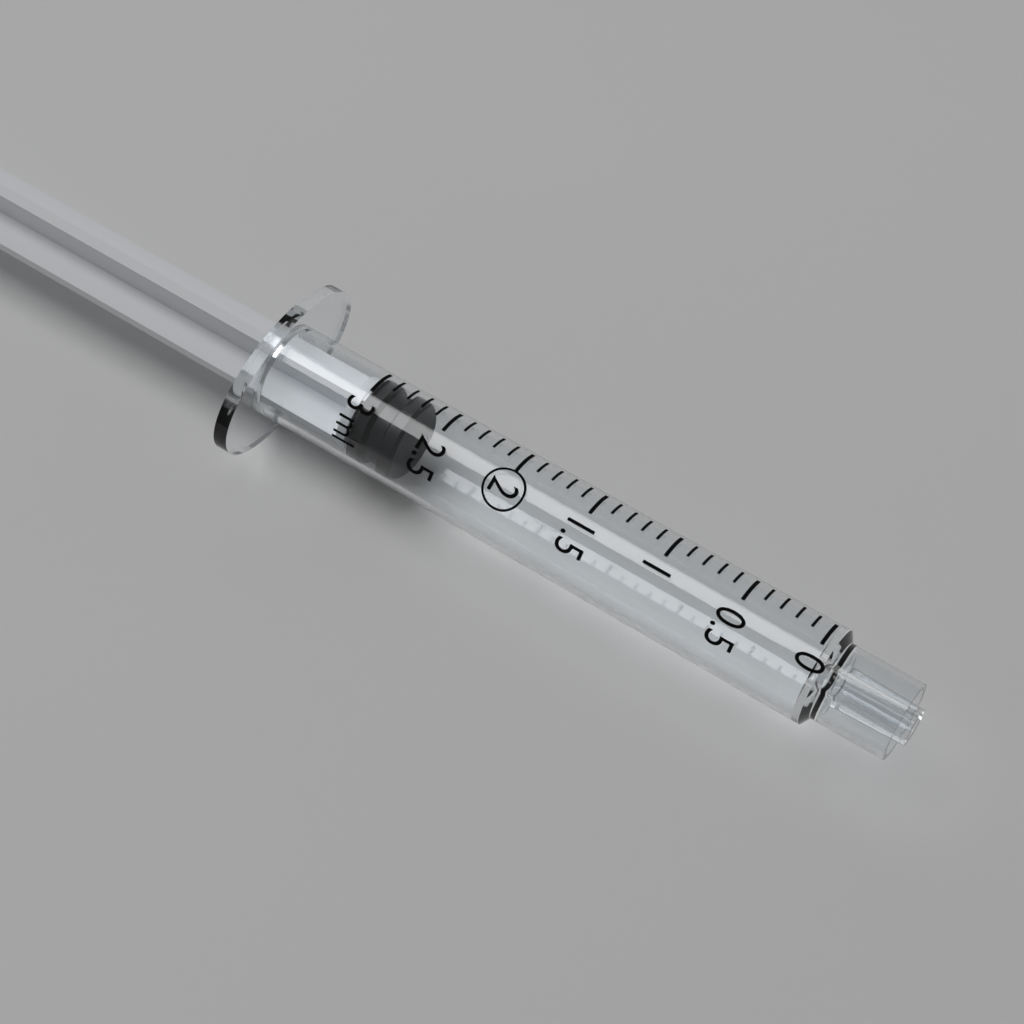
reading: 2.7 ml
